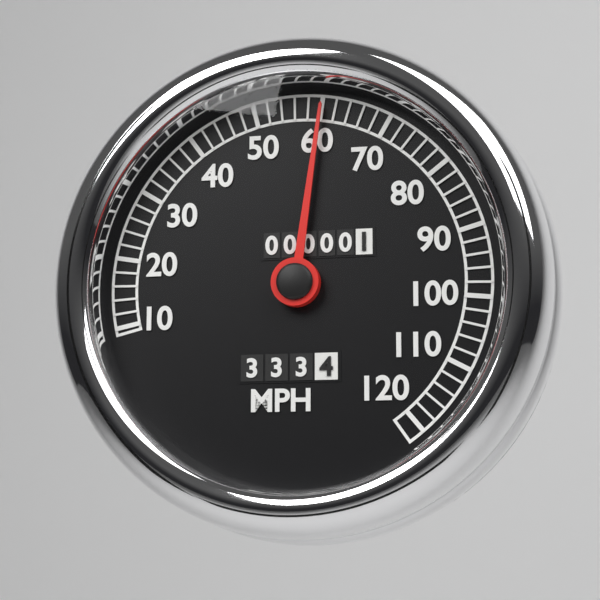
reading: 60 MPH
